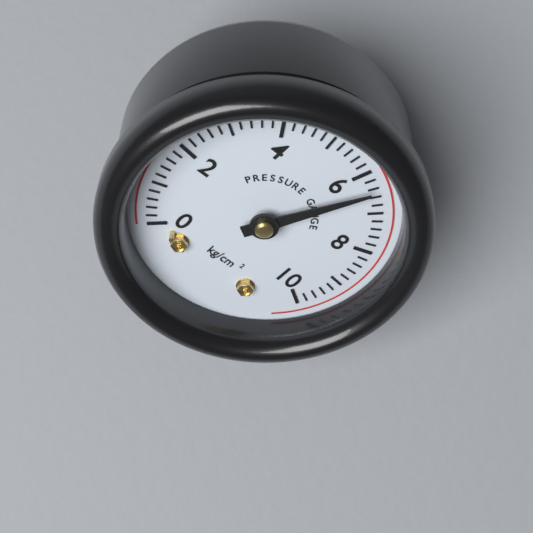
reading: 6.4 kg/cm²
